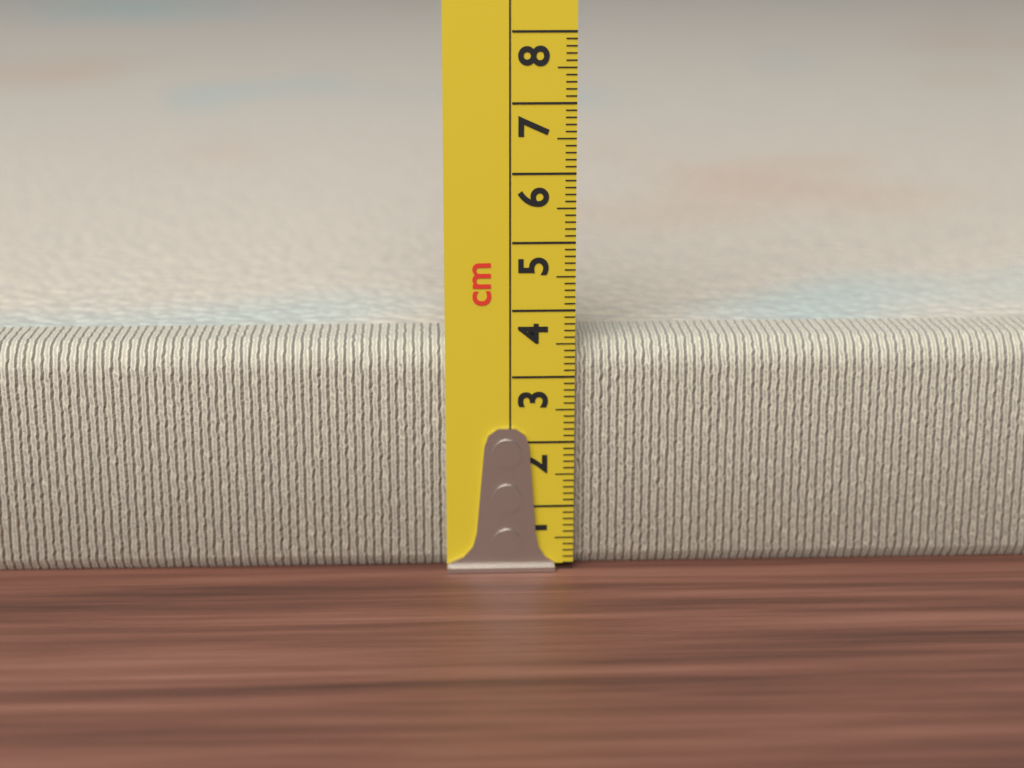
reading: 3.5 cm
